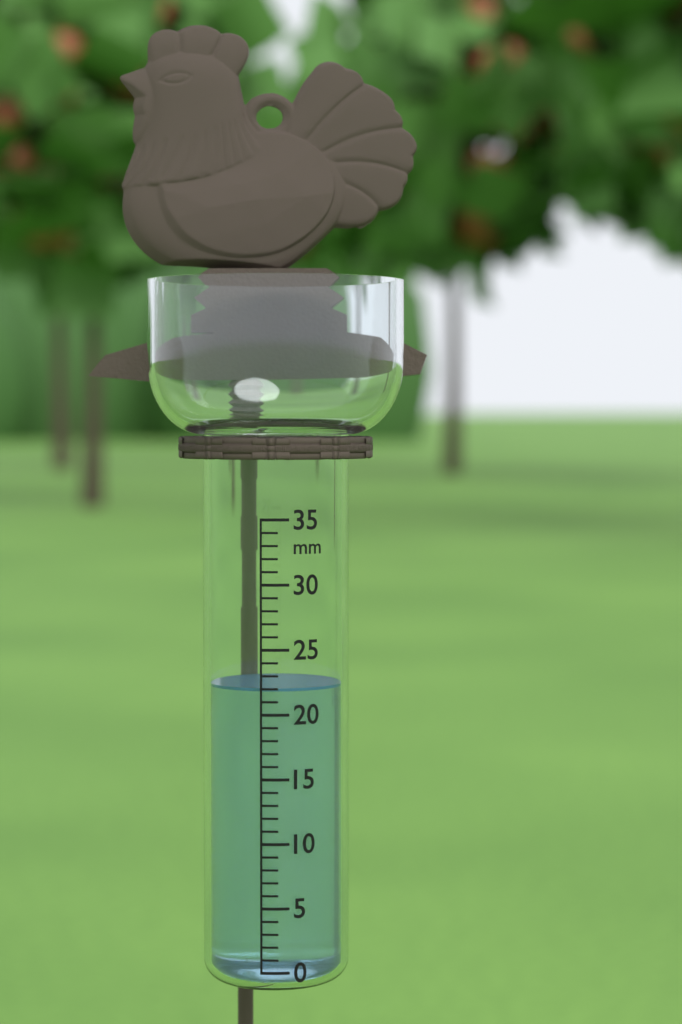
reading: 22 mm
